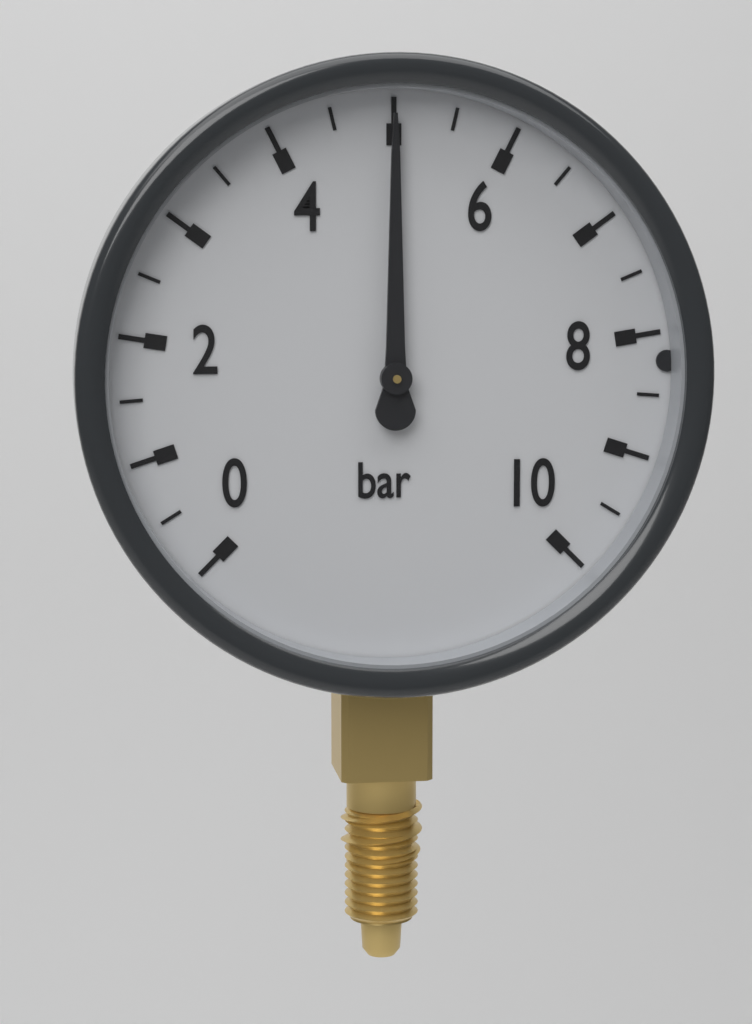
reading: 5.0 bar
